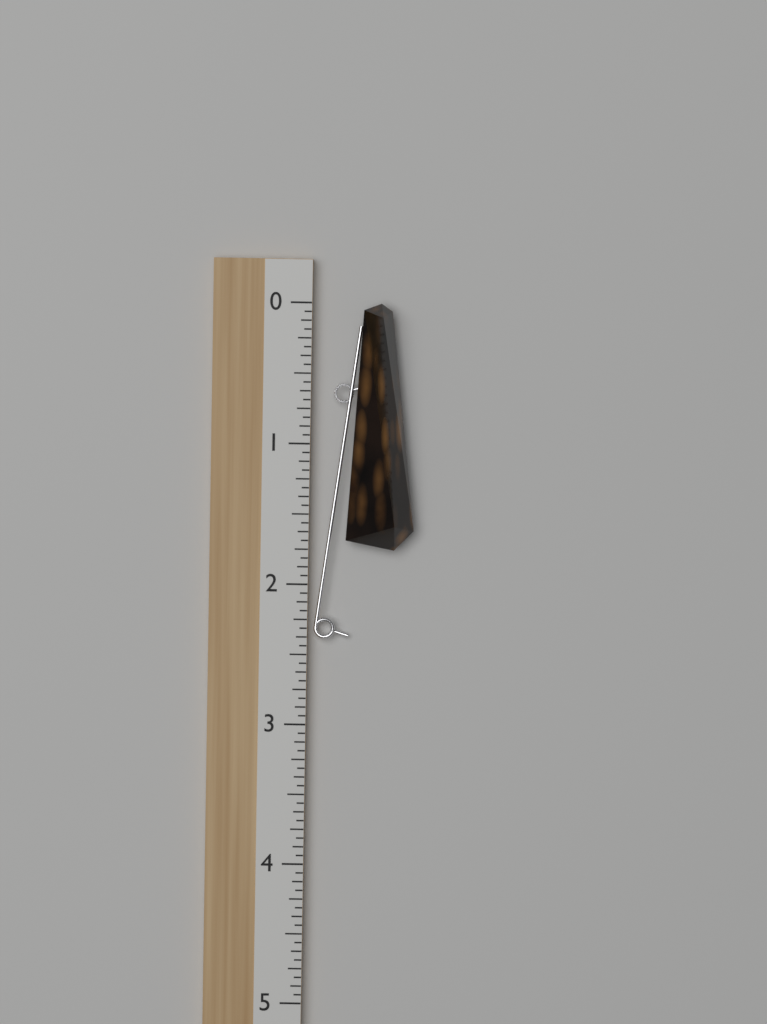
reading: 1.7500 (no unit)
